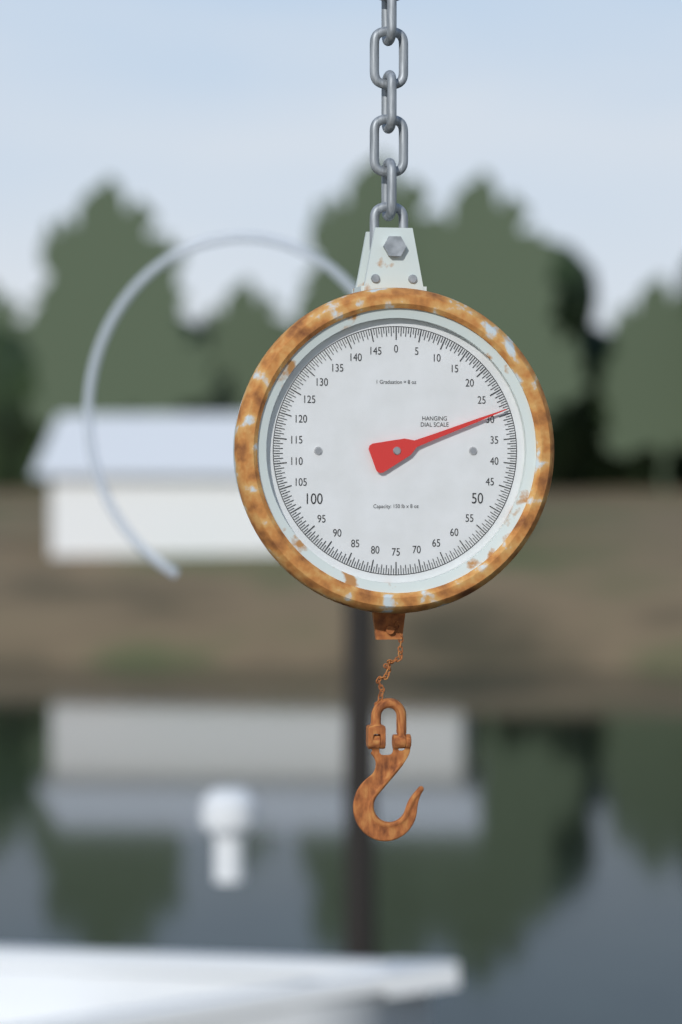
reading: 29.0 lb
